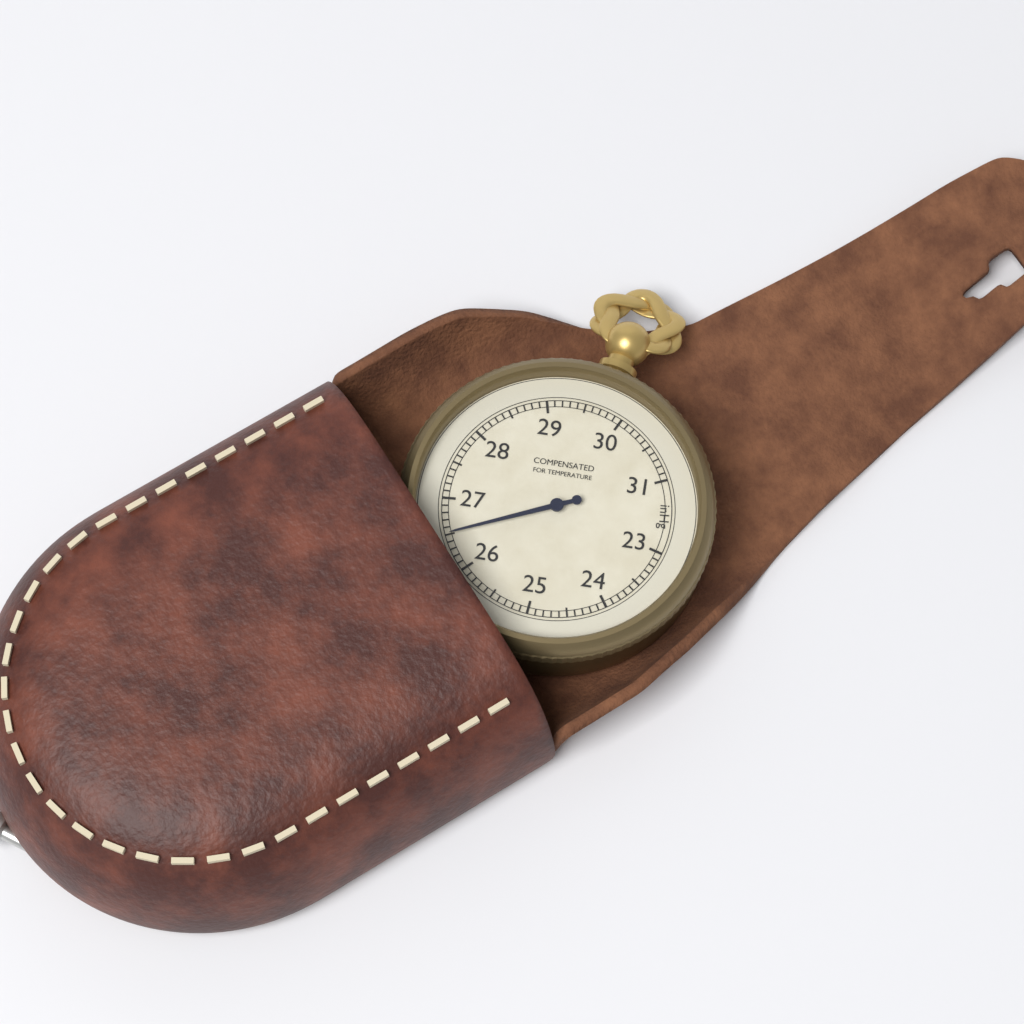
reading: 26.5 inHg
